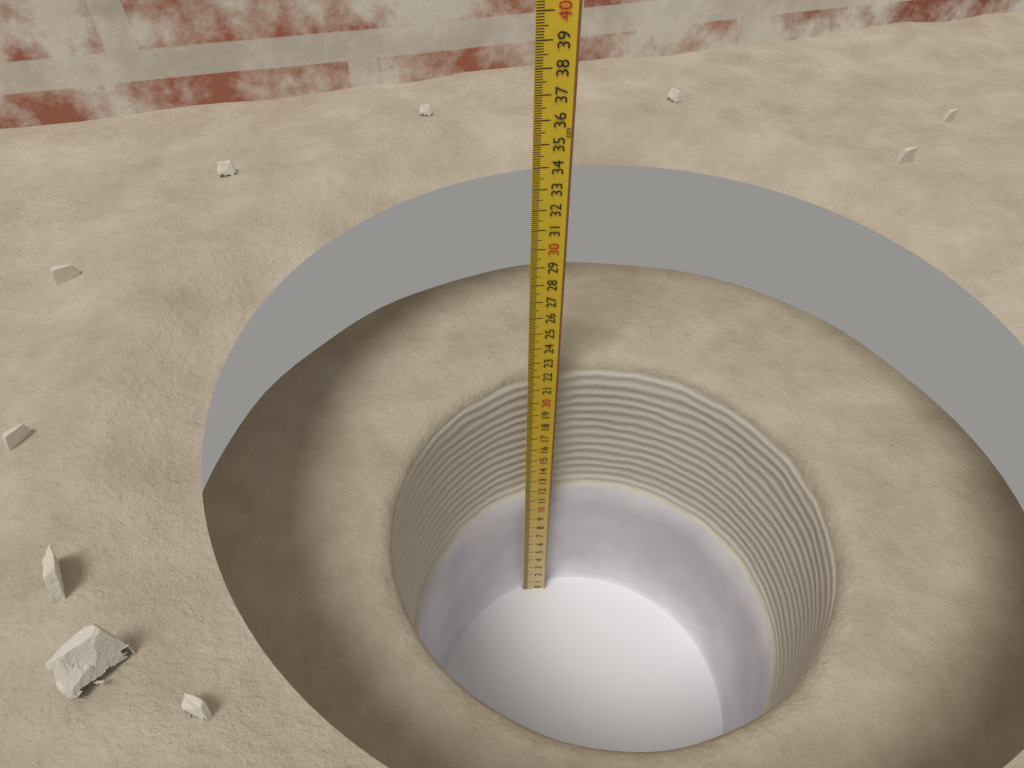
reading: 21.7 cm
